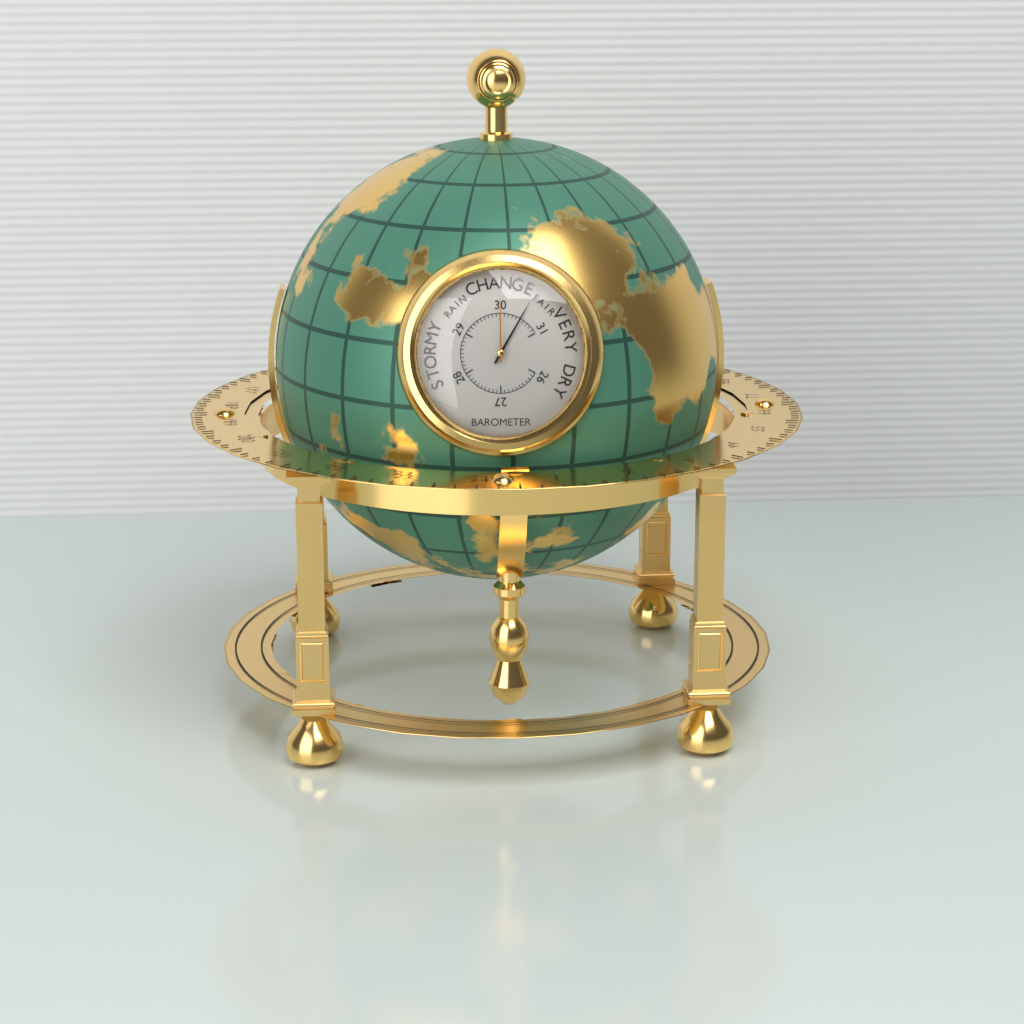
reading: 30.5 inHg
